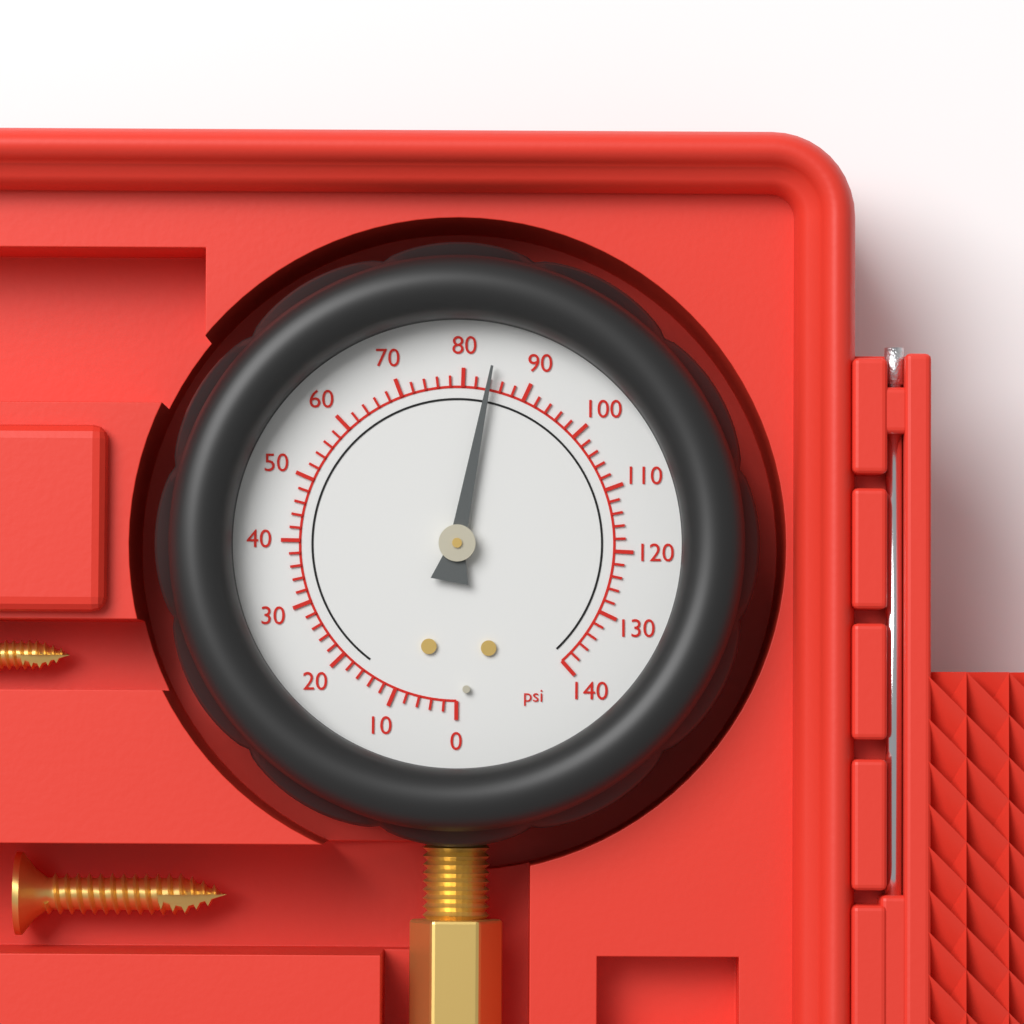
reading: 84 psi
